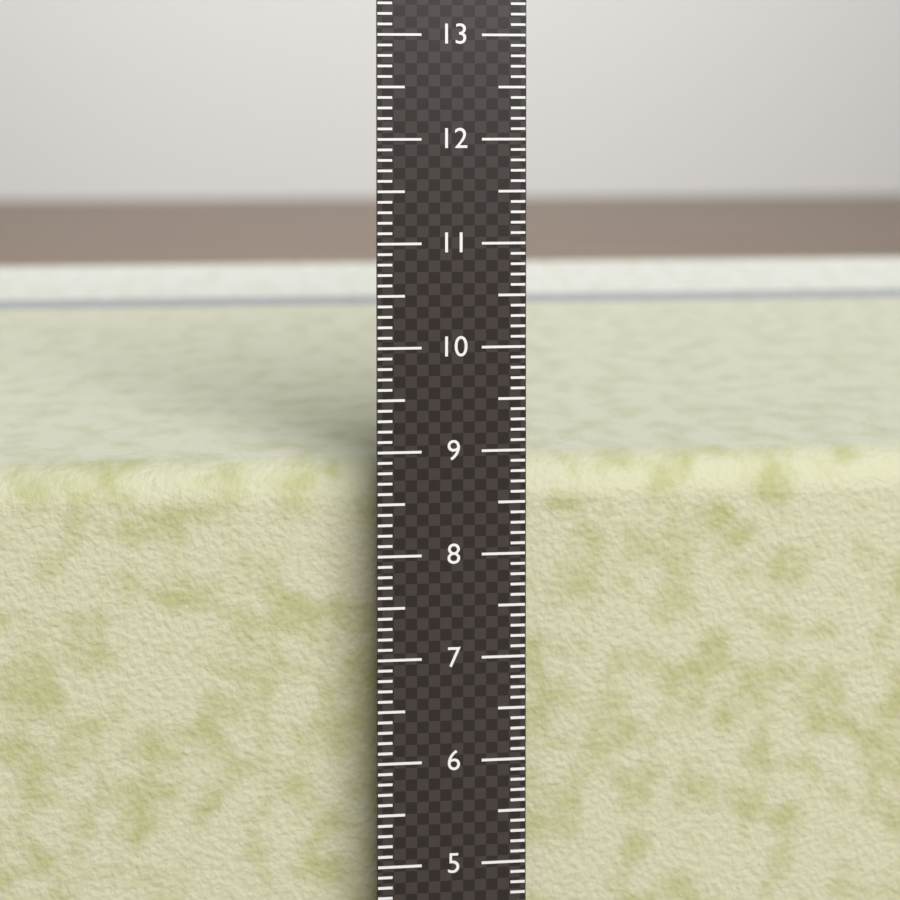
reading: 8.7 cm
